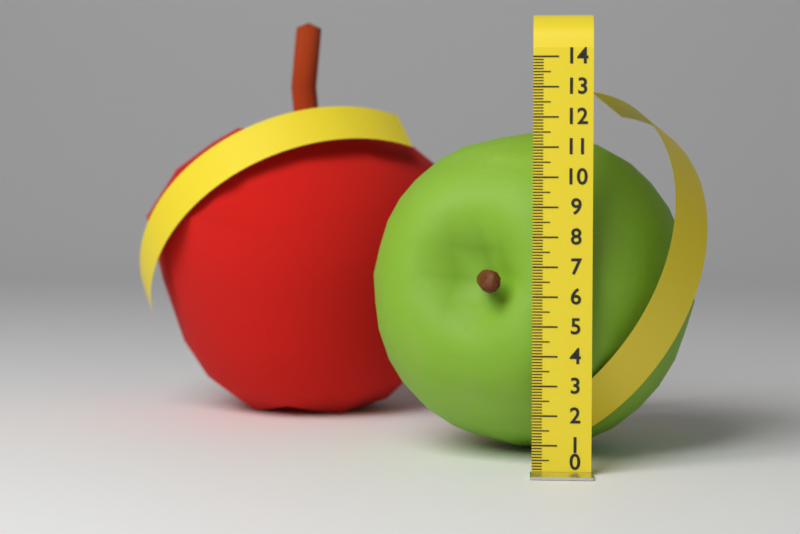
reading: 11.5 (no unit)
